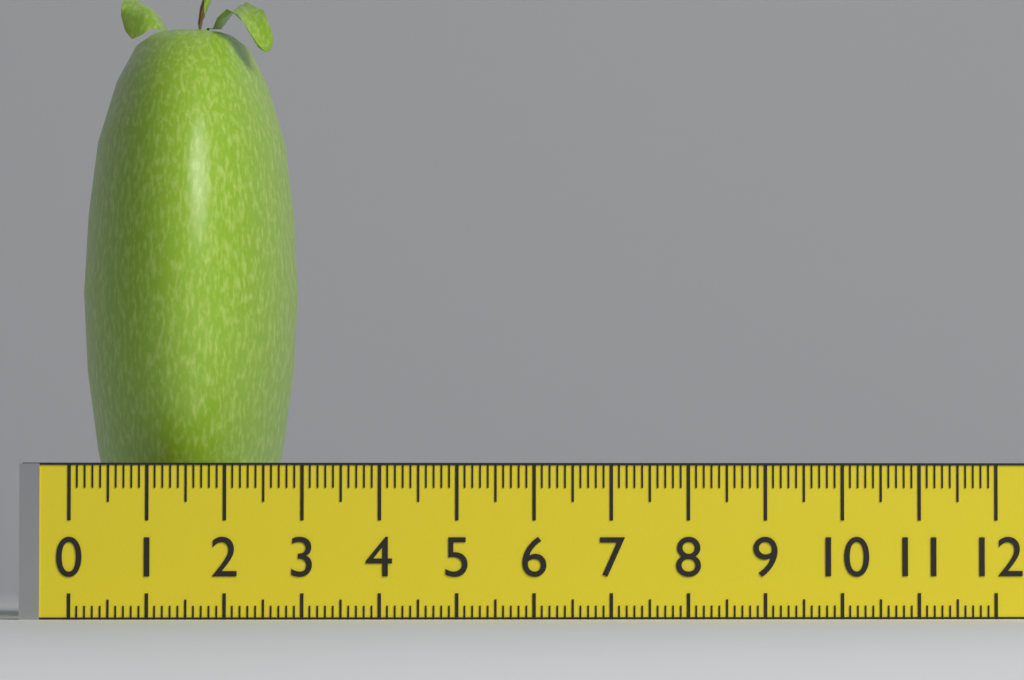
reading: 2.9 (no unit)
